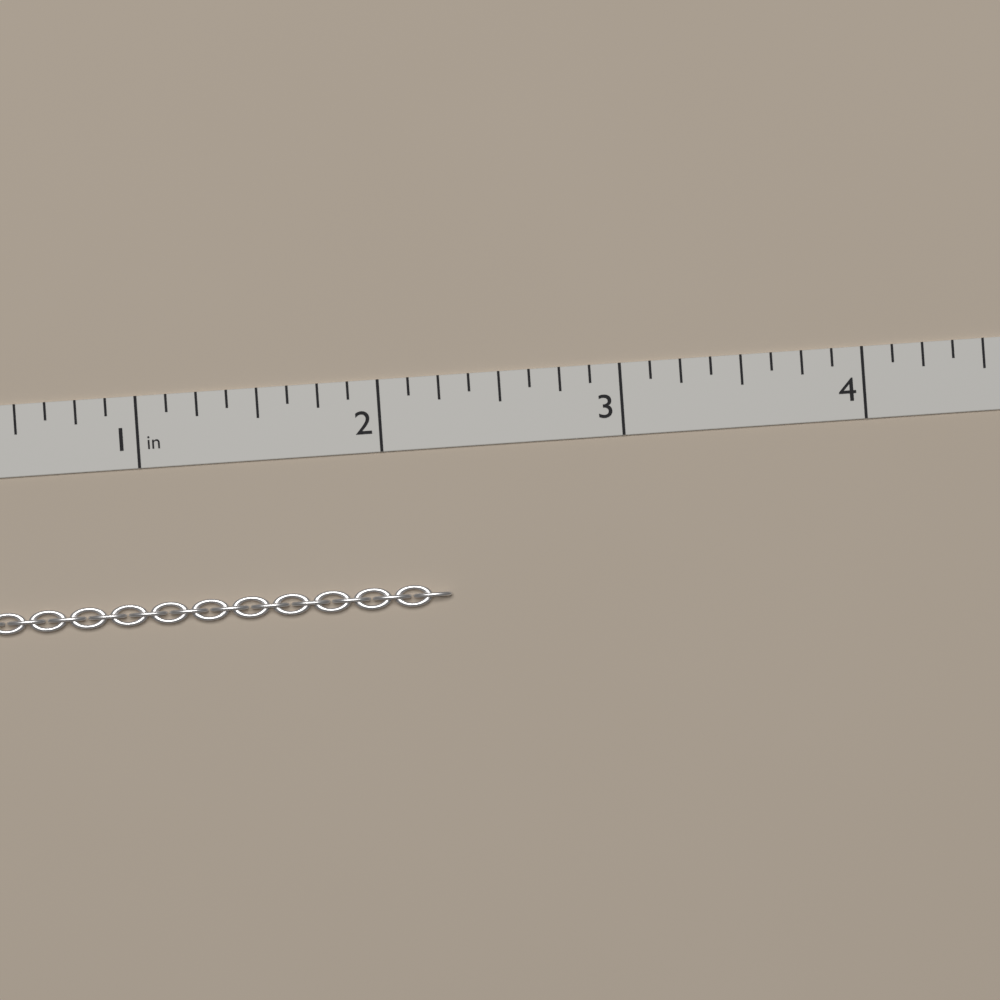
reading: 2.250 in
